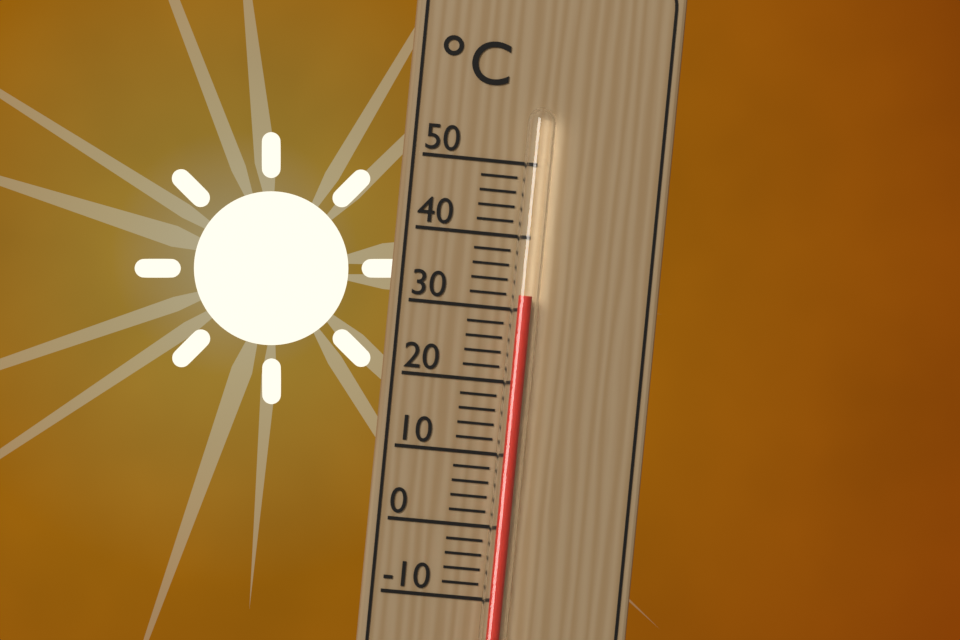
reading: 32 °C
